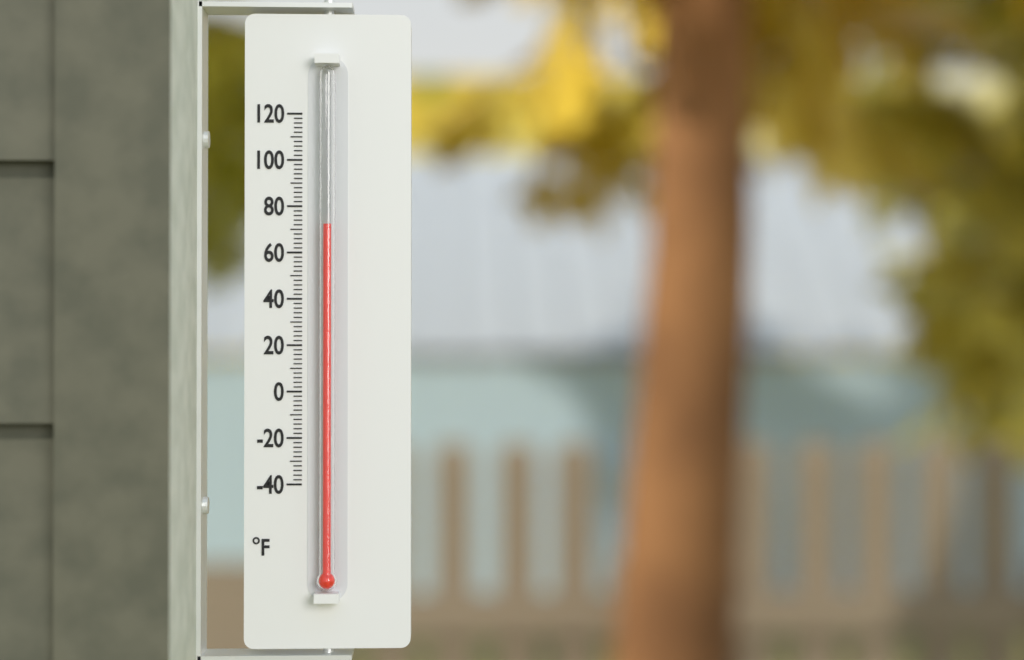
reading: 72 °F
